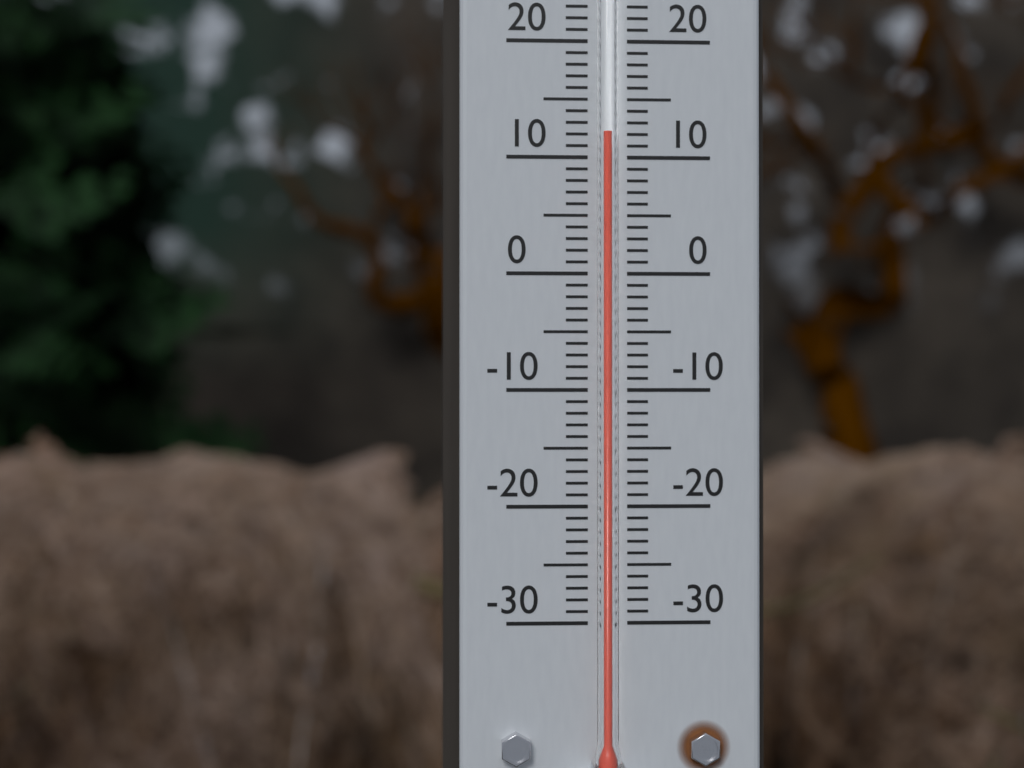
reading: 12 °C
